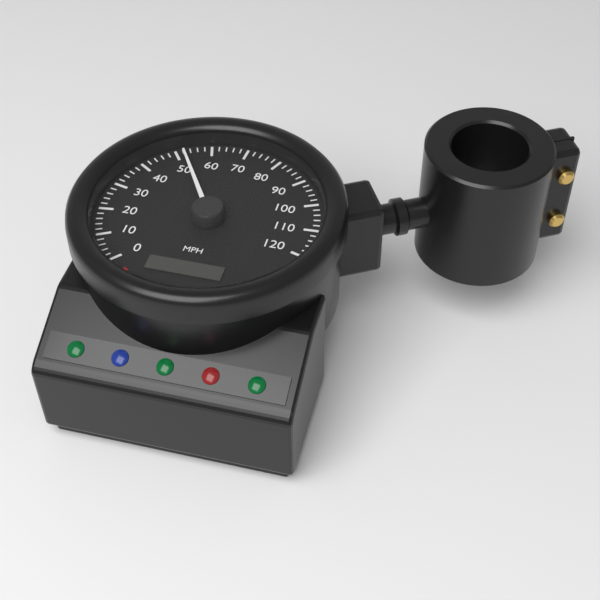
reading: 52 mph
